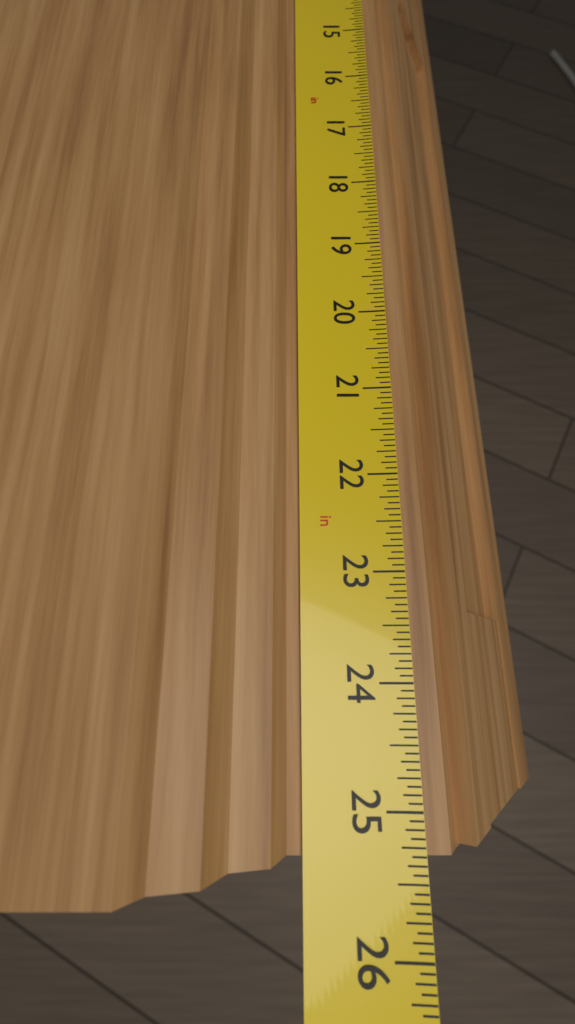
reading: 25.3125 in
